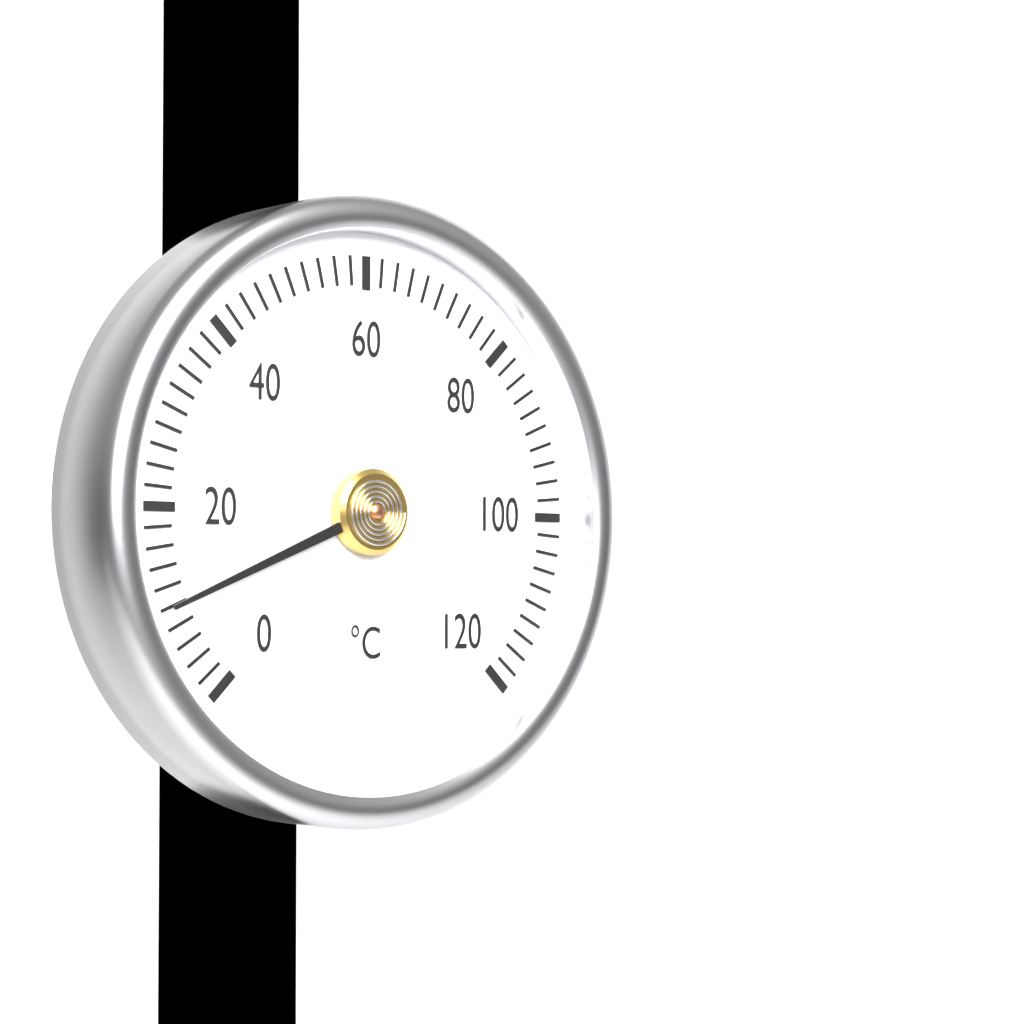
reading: 10 °C
